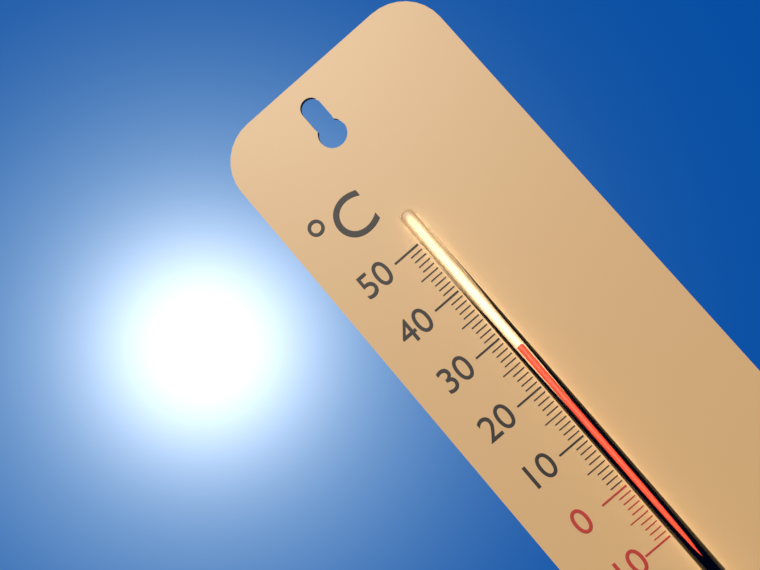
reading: 27 °C
